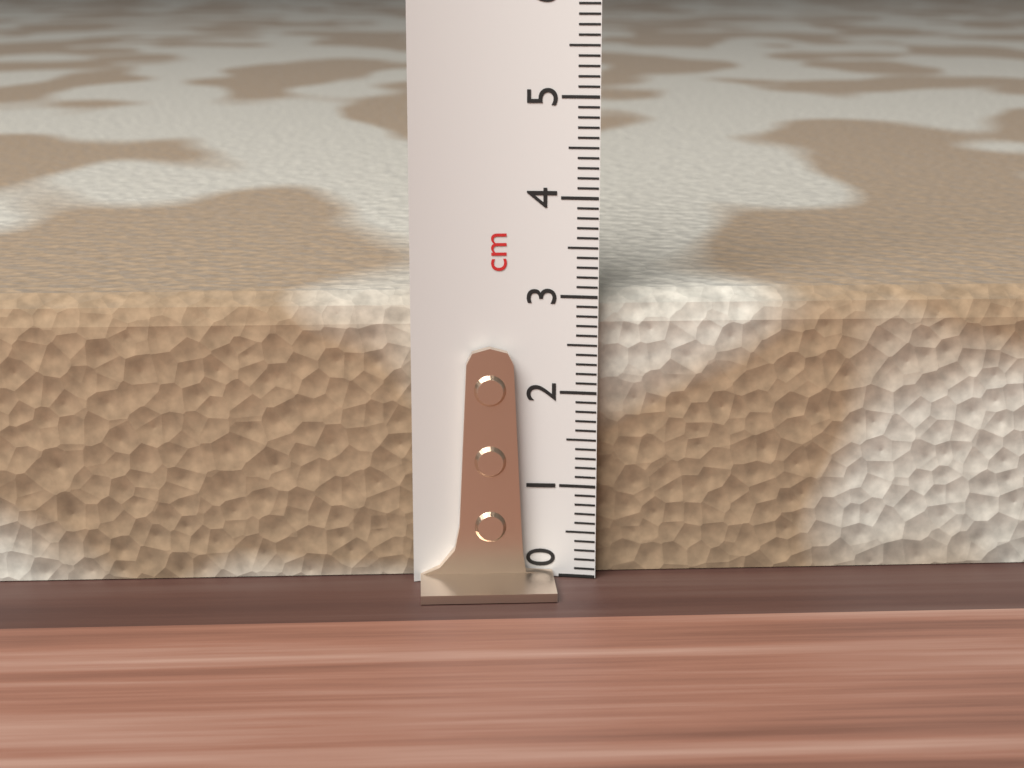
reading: 3.0 cm
